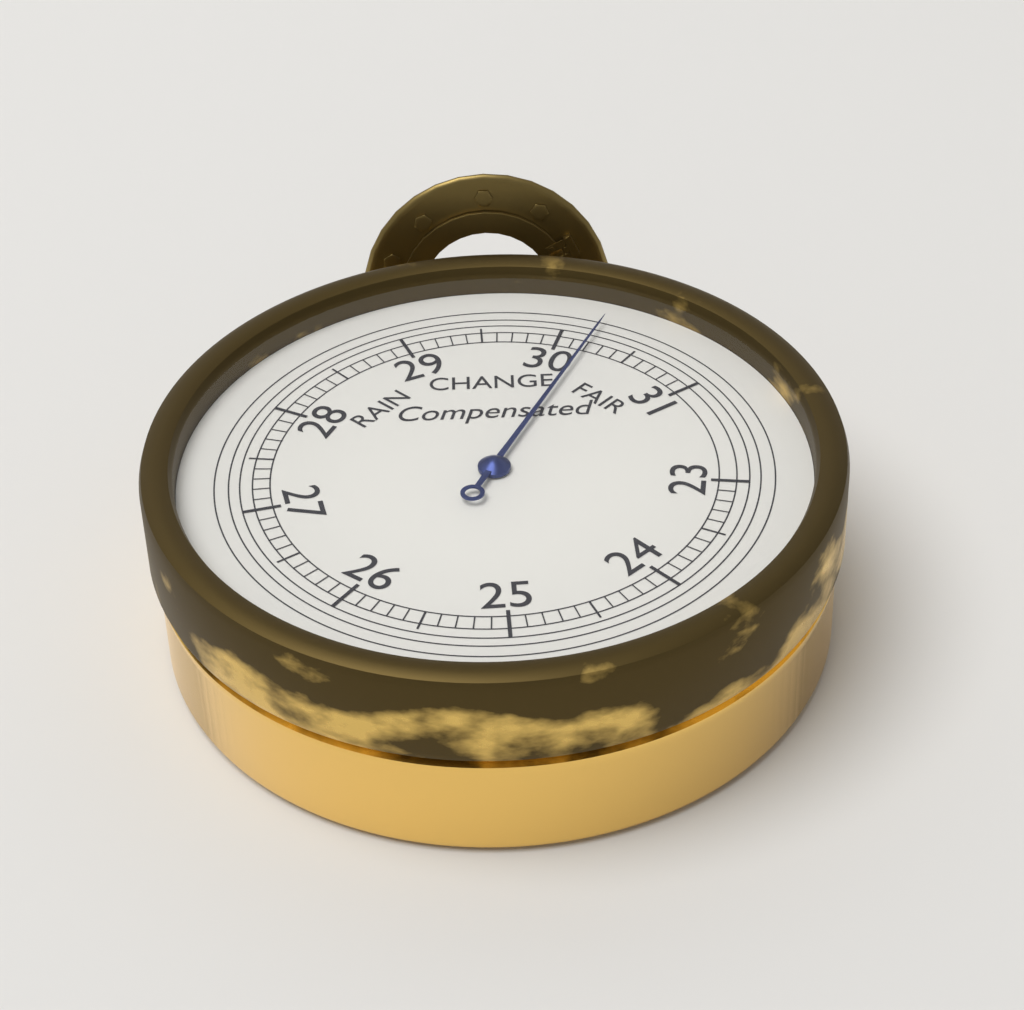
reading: 30.2 inHg
